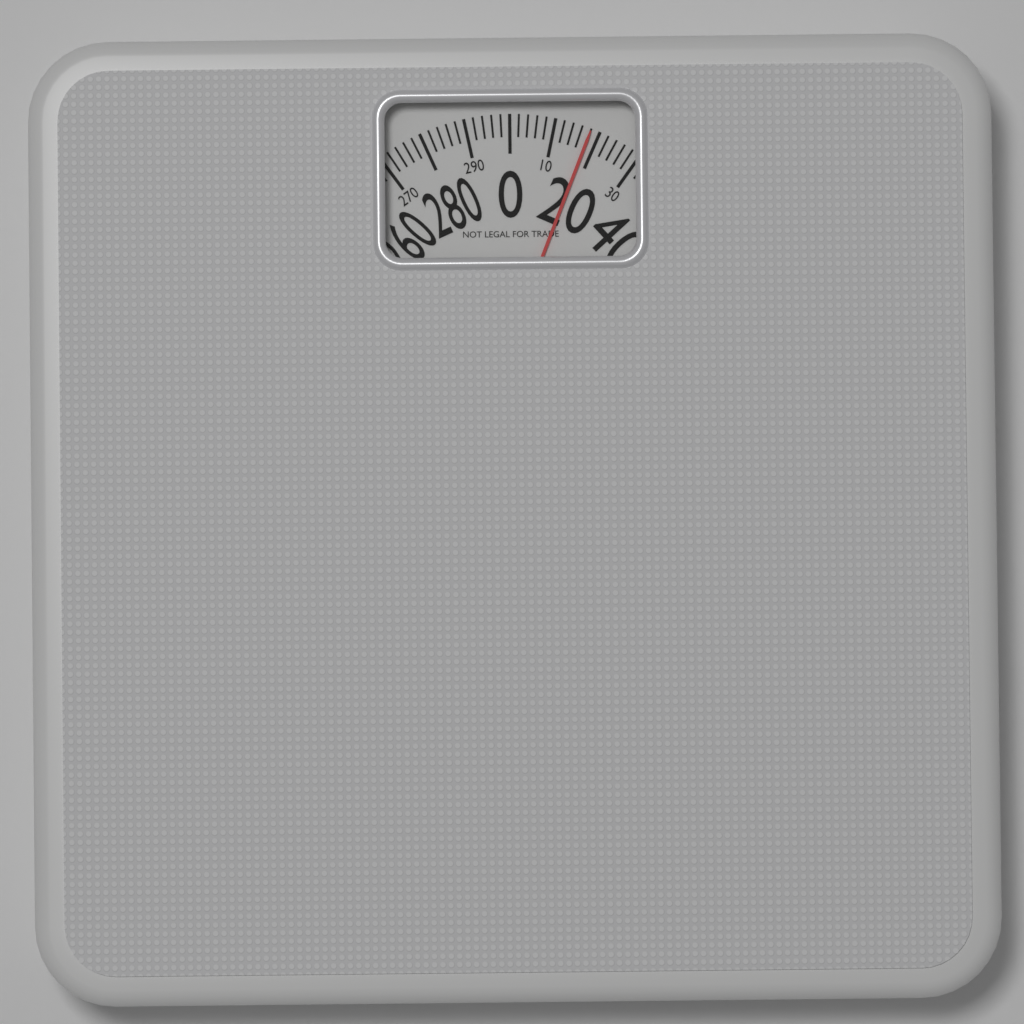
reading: 18 (no unit)
